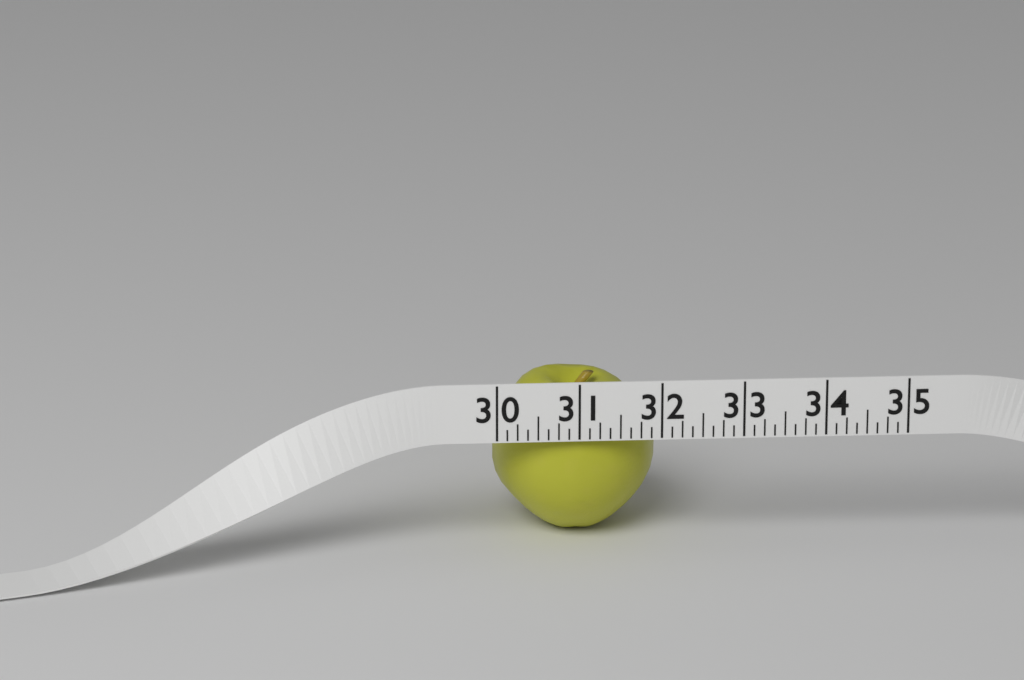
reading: 32.000 (no unit)
